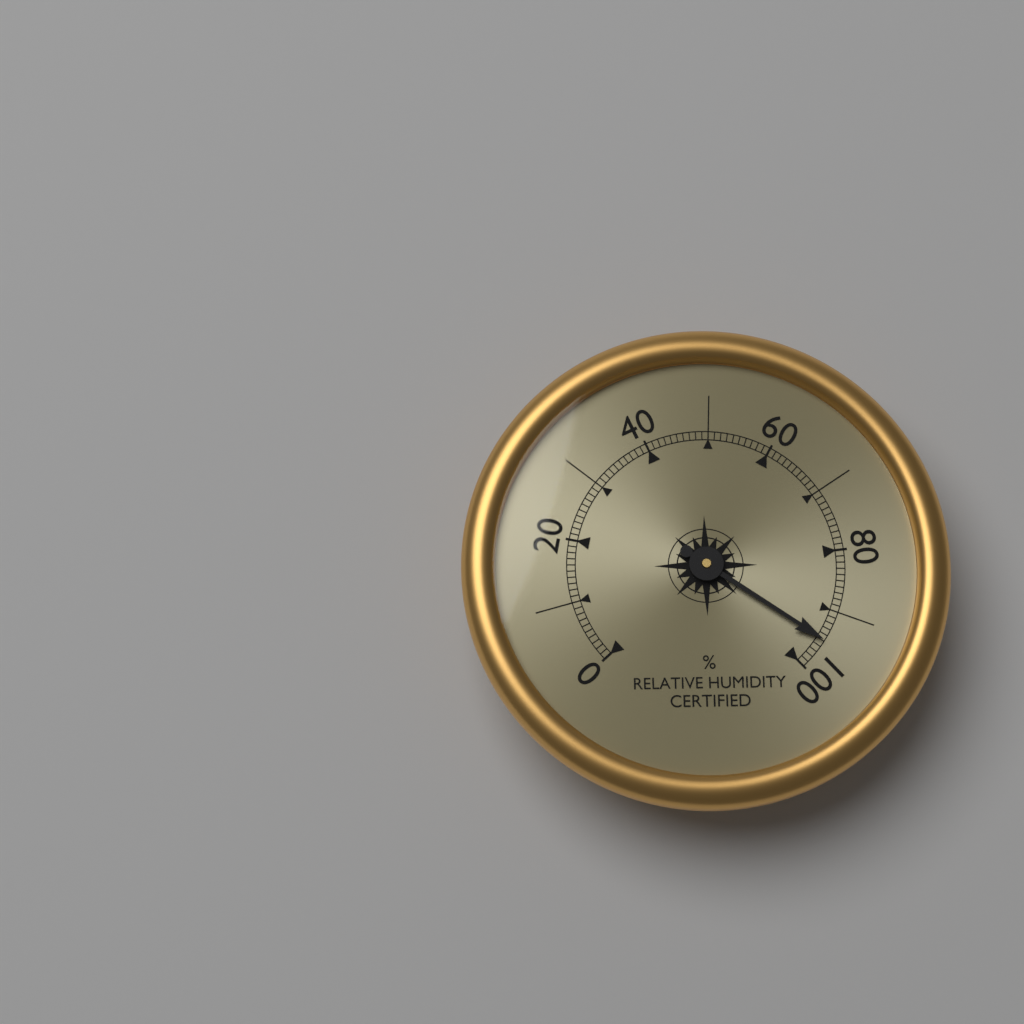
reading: 95 %
